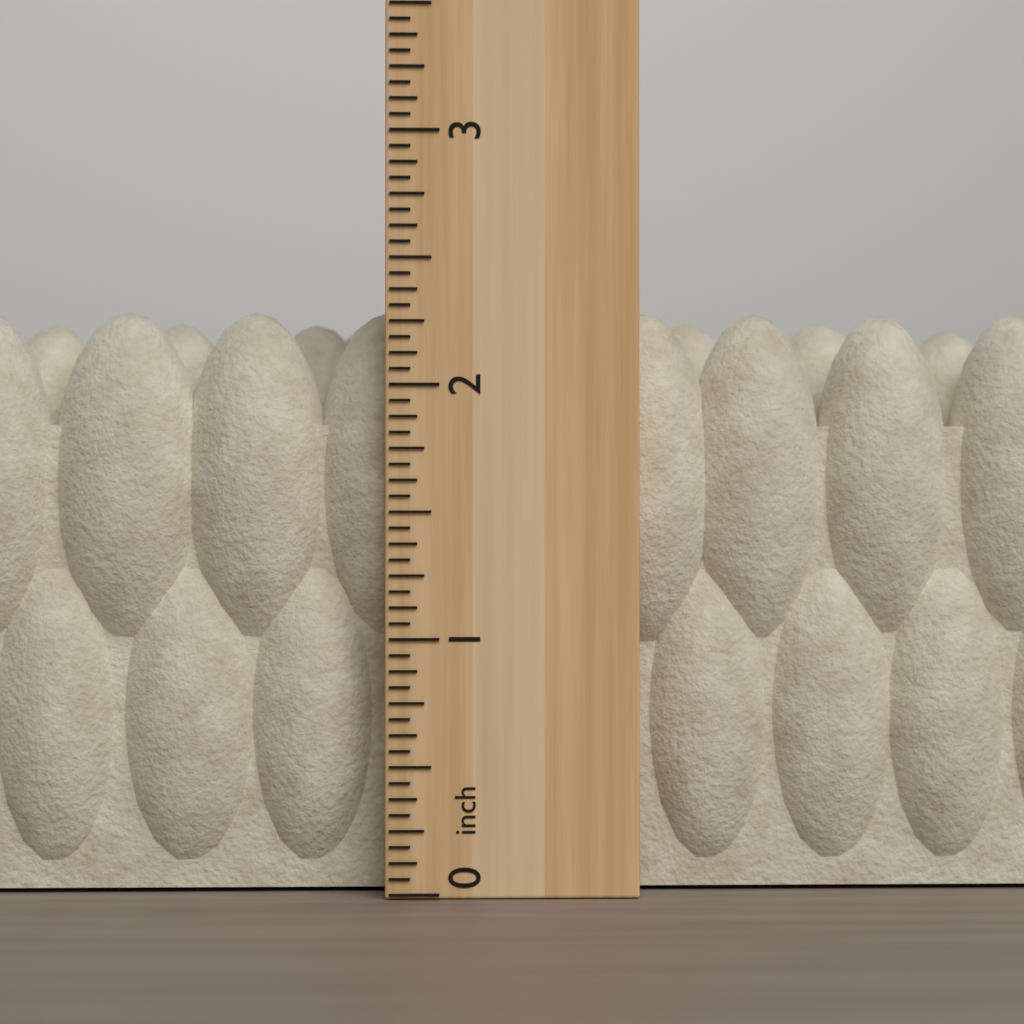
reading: 2.3125 inch
